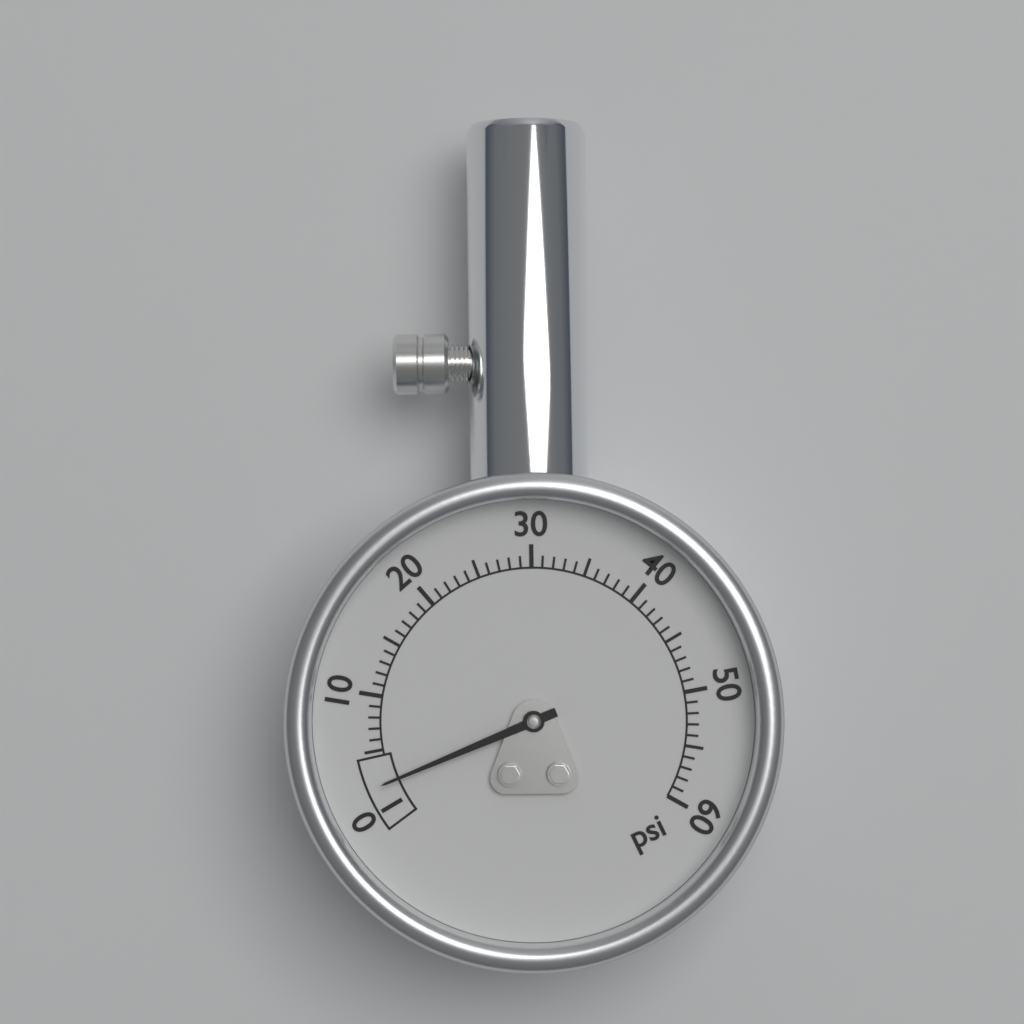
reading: 2 psi
